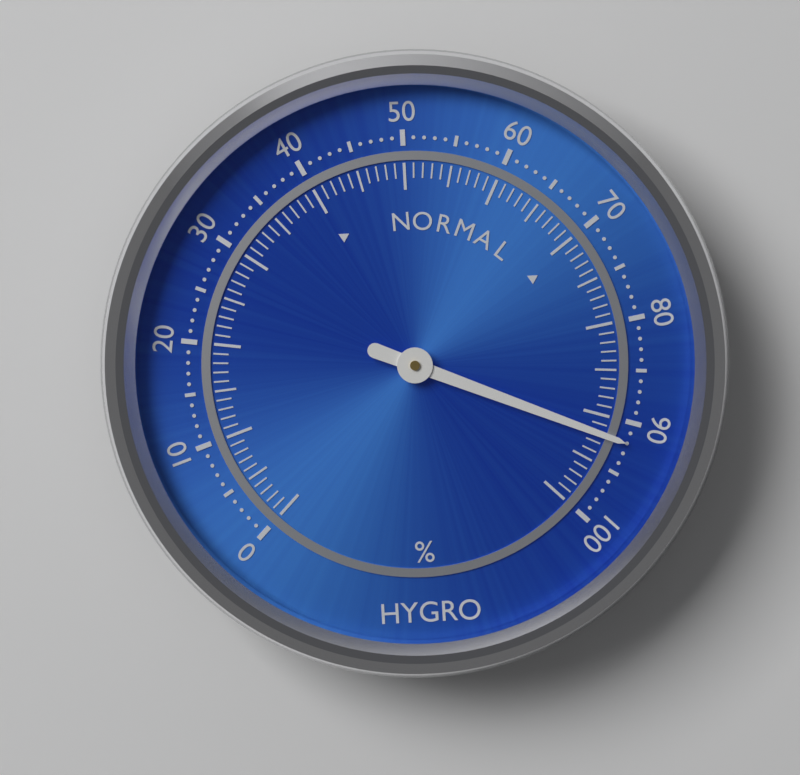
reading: 92 %
